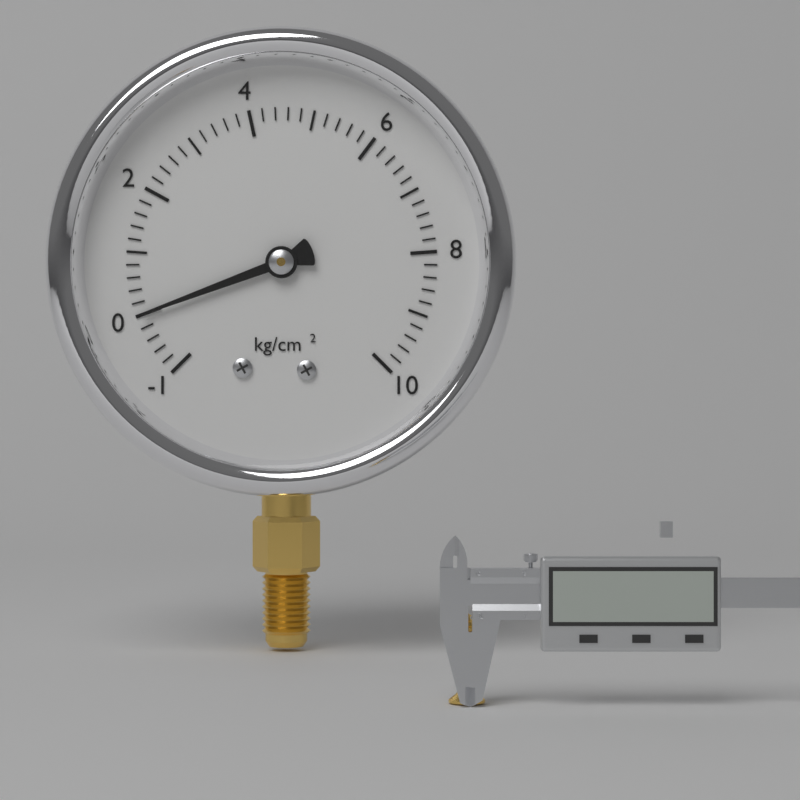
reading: 0.0 kg/cm²
